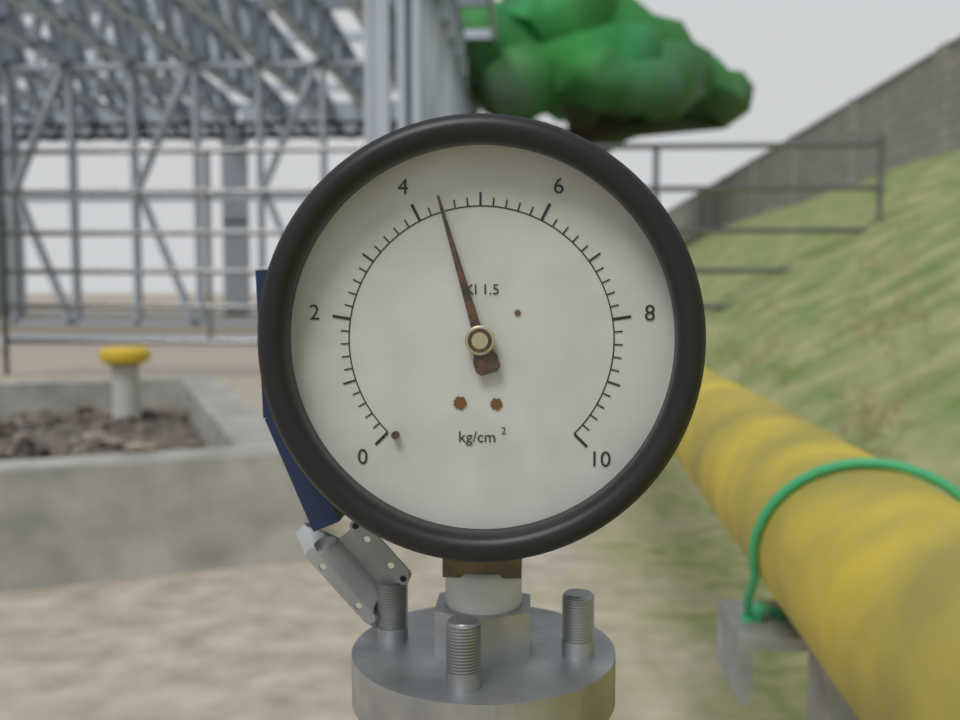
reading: 4.4 kg/cm²
